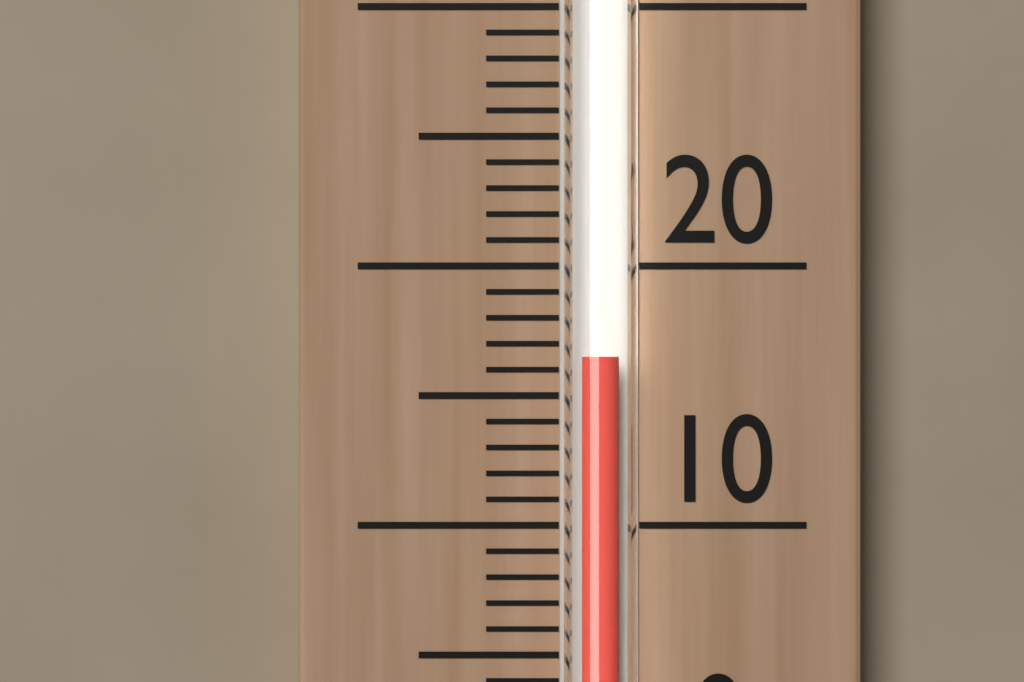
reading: 16.5 (no unit)
